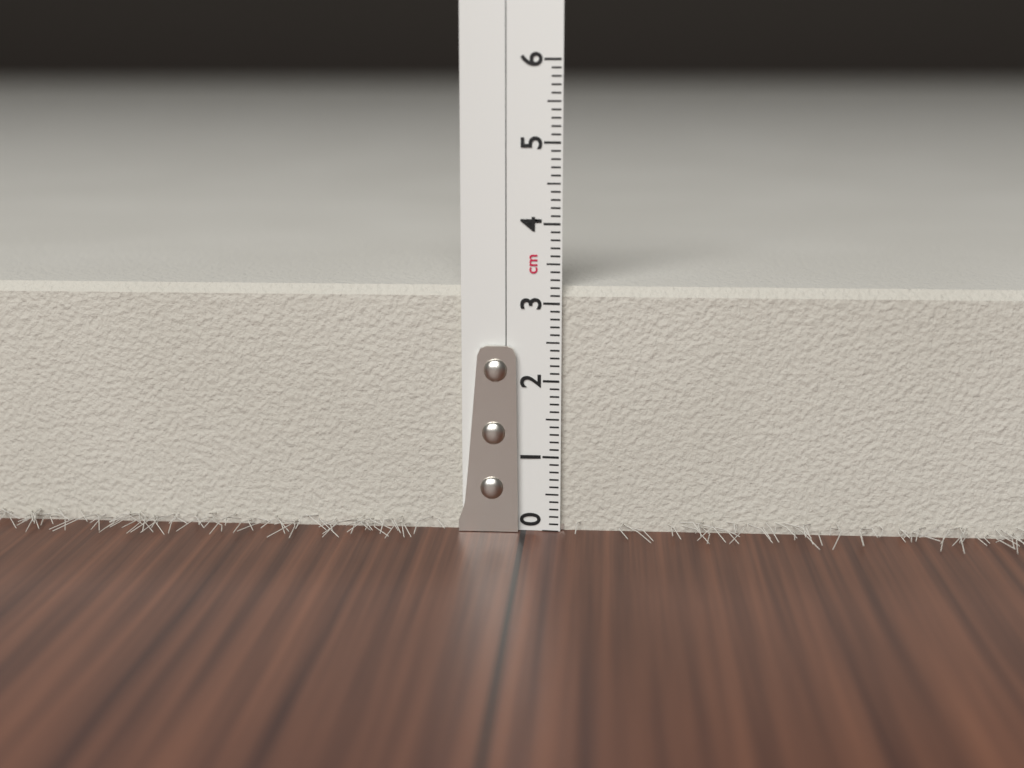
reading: 3.2 cm
